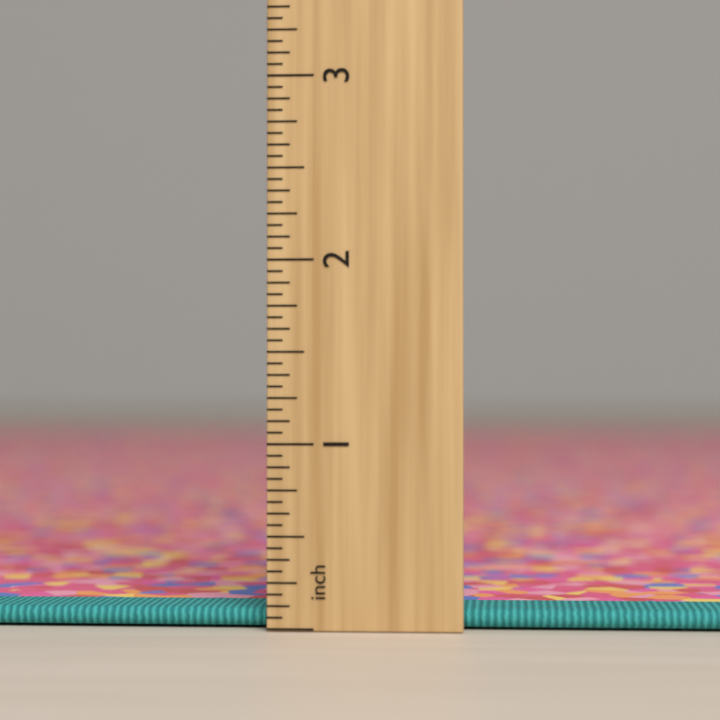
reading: 0.1250 inch
